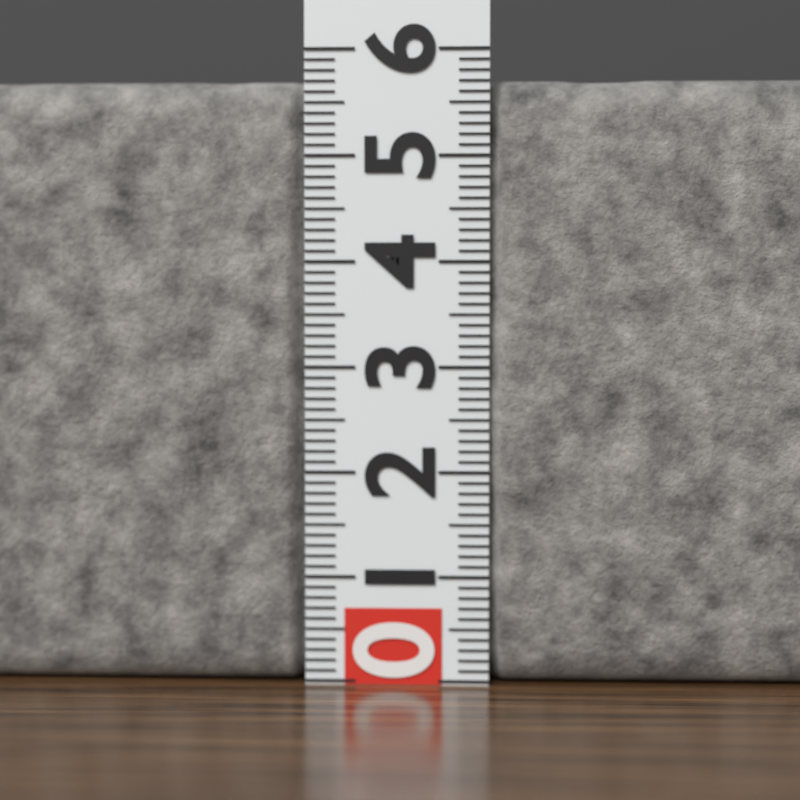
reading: 5.7 (no unit)
